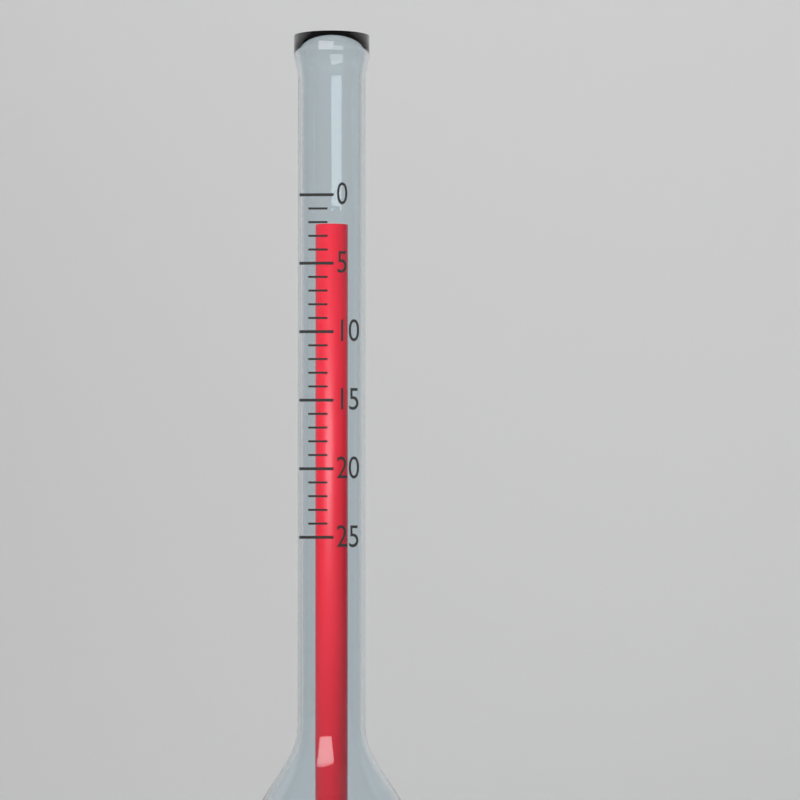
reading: 2 (no unit)
